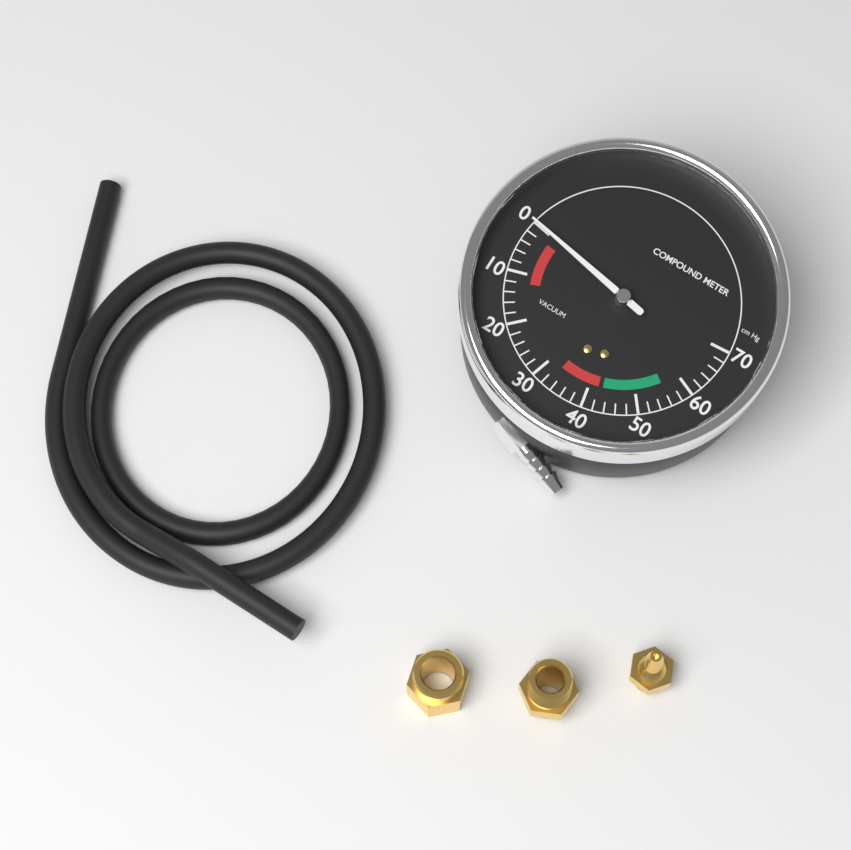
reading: 0 cmHg
